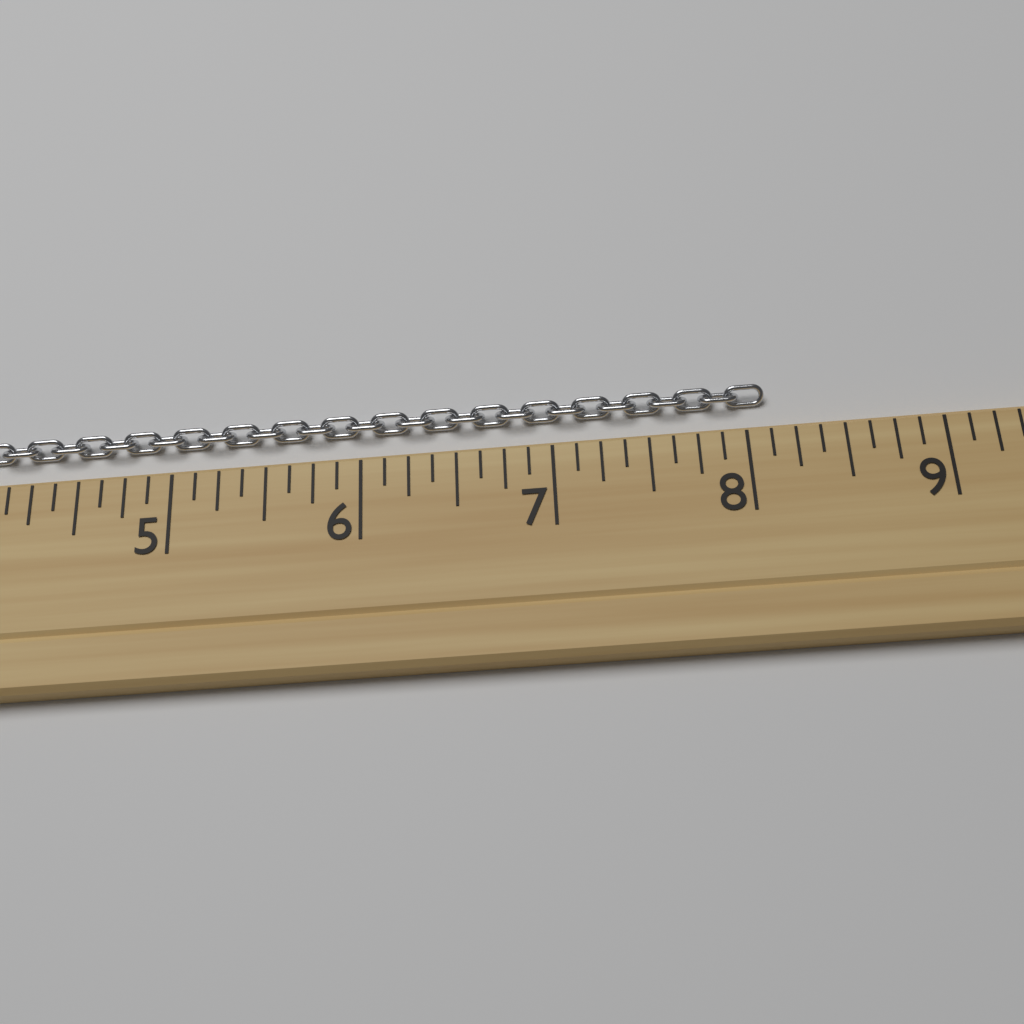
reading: 8.125 (no unit)
